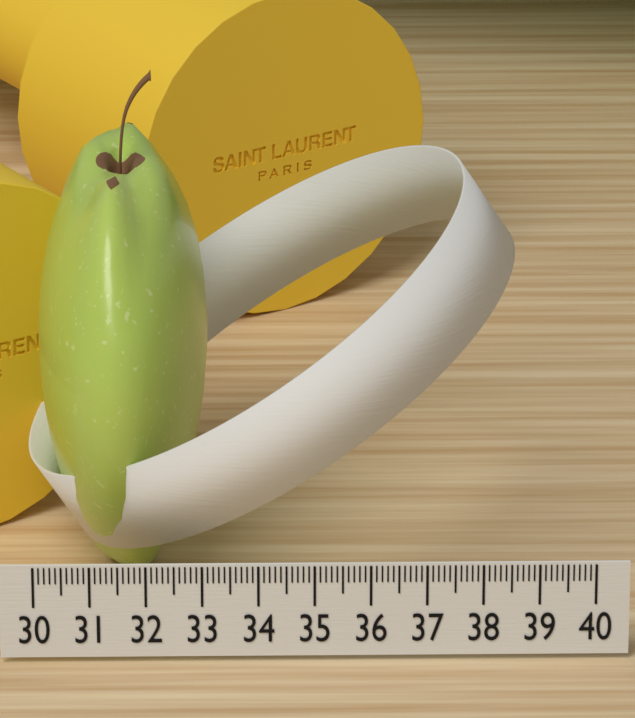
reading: 33.1 (no unit)
